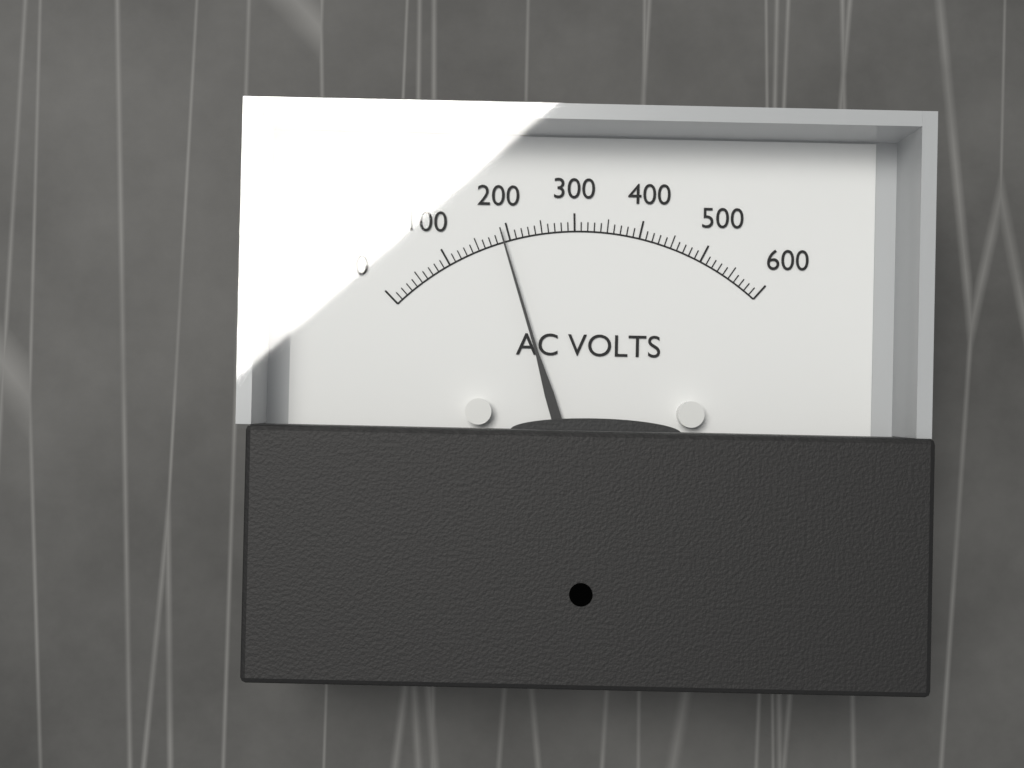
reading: 190 V
